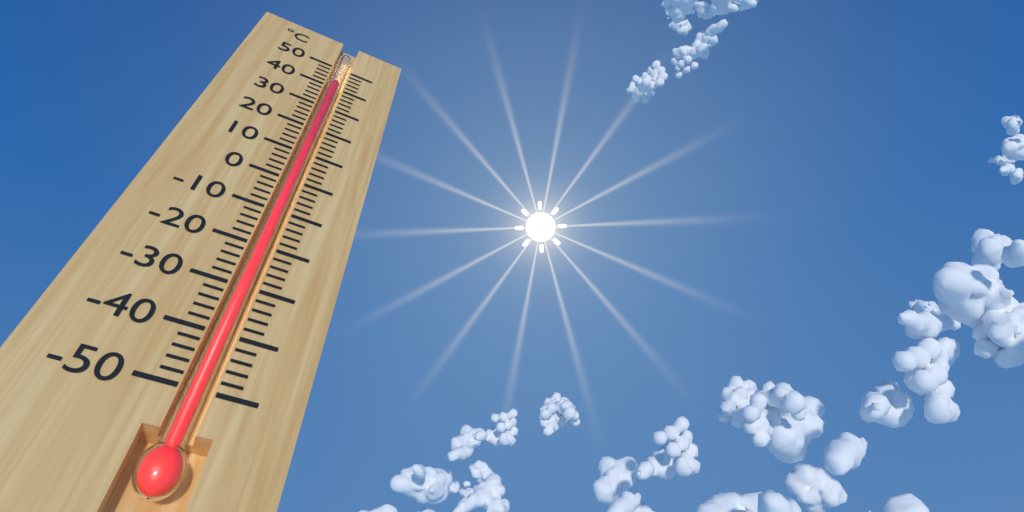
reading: 42 °C
